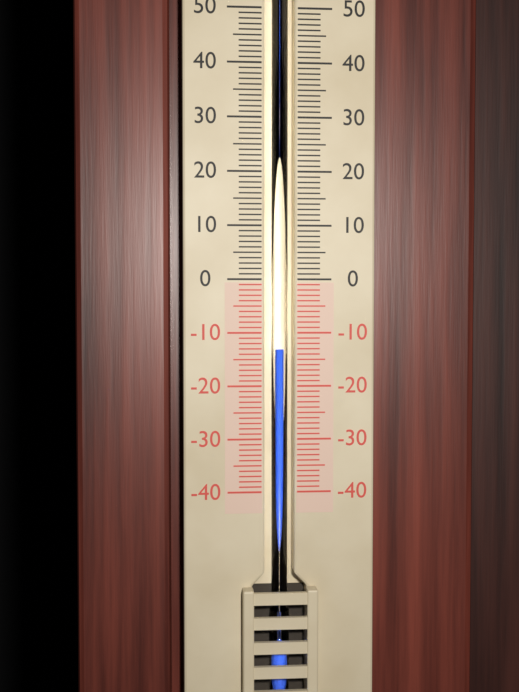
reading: -13 (no unit)
